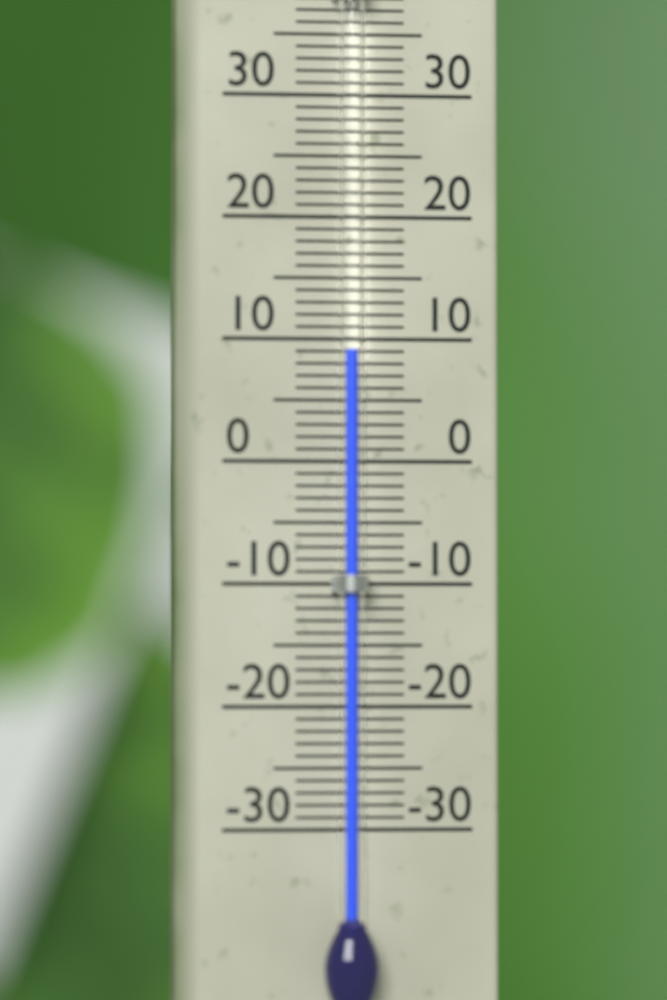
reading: 9 °C
